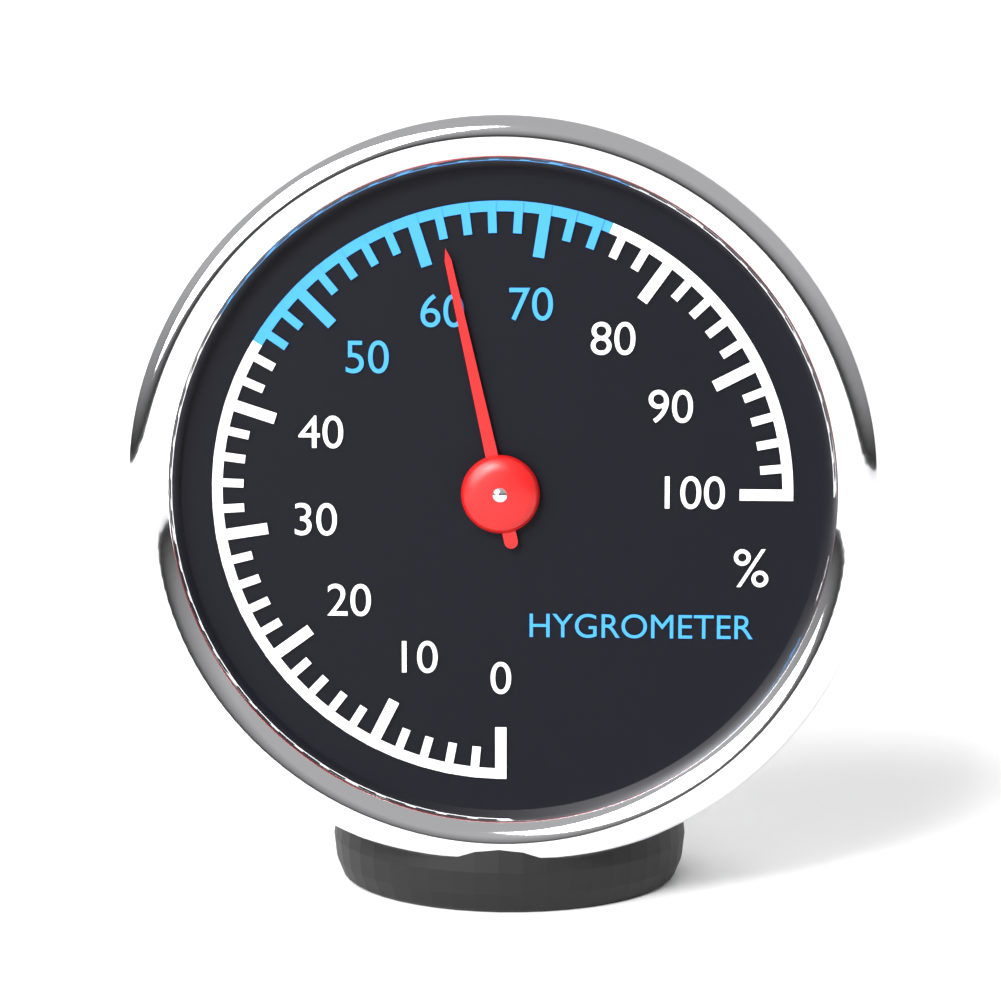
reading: 62 %
